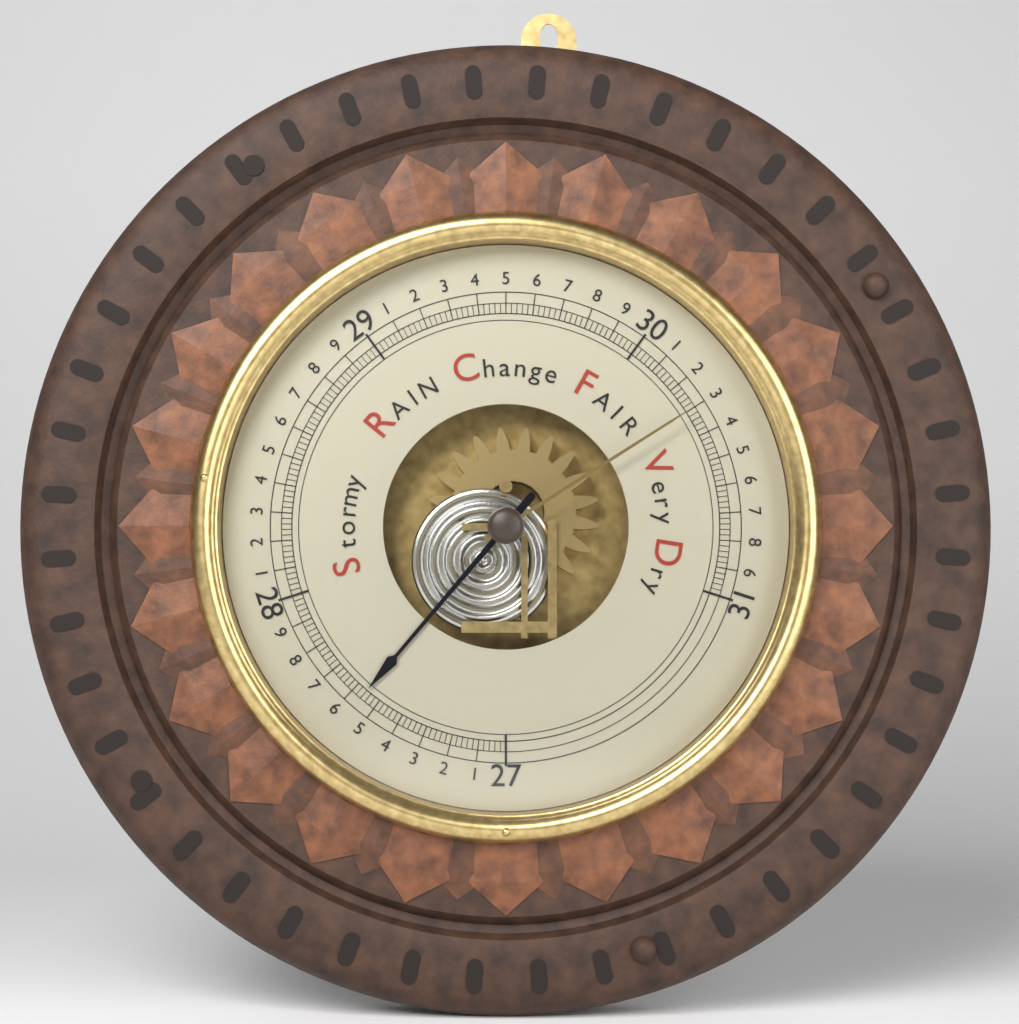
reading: 27.56 inHg
